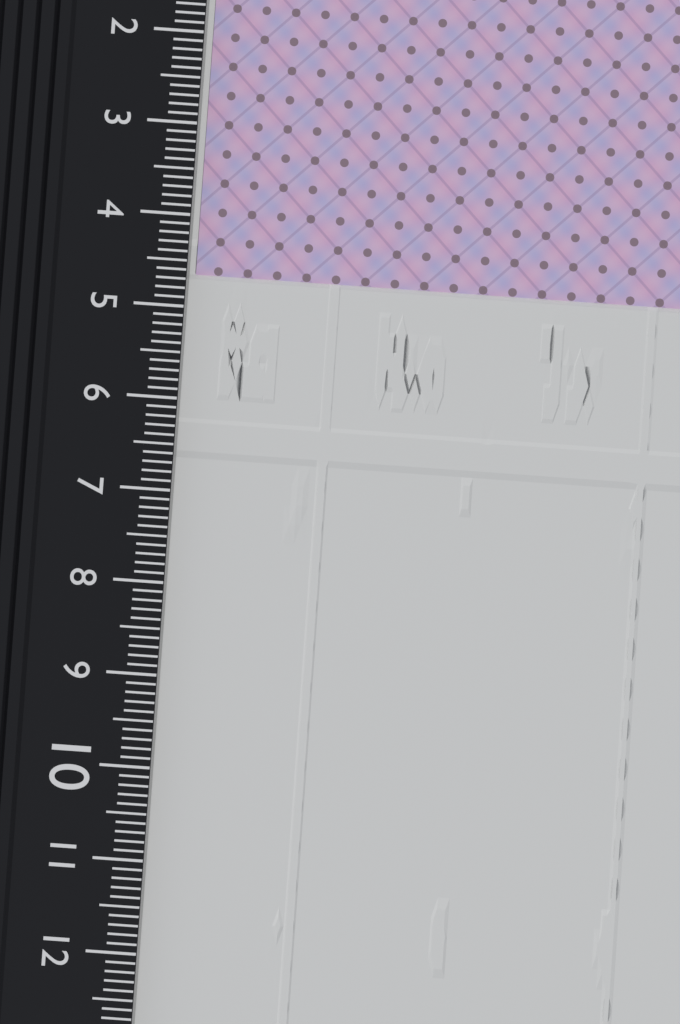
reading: 4.6 cm
